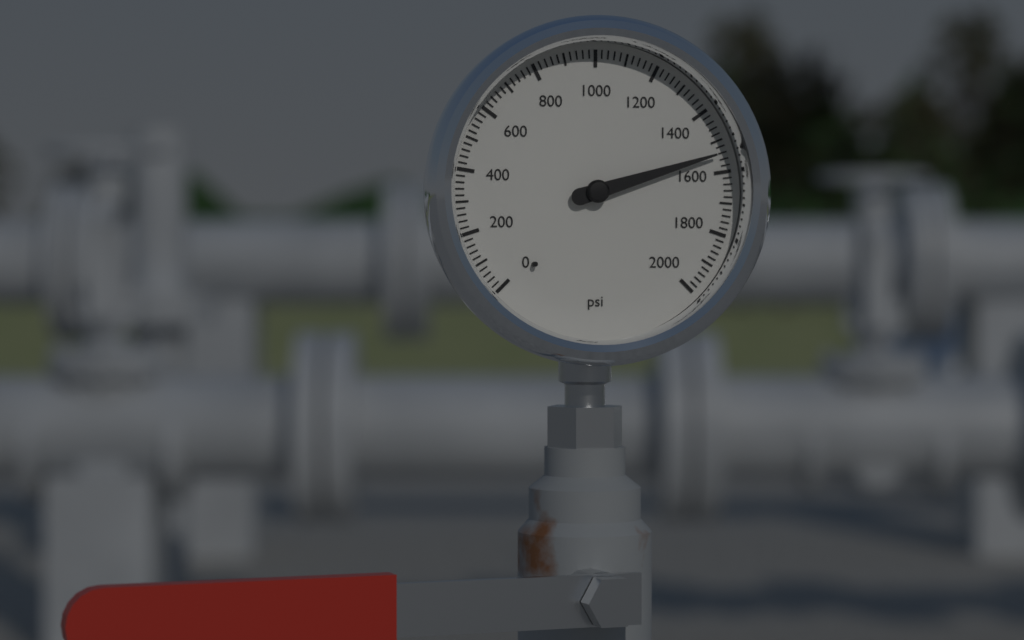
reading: 1540 psi
